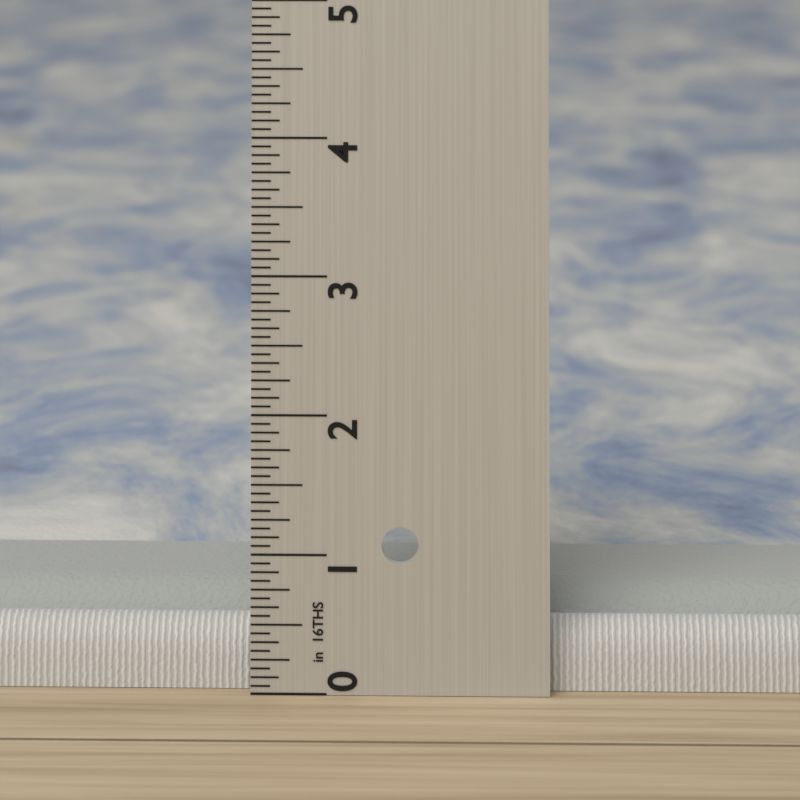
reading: 0.6250 in
